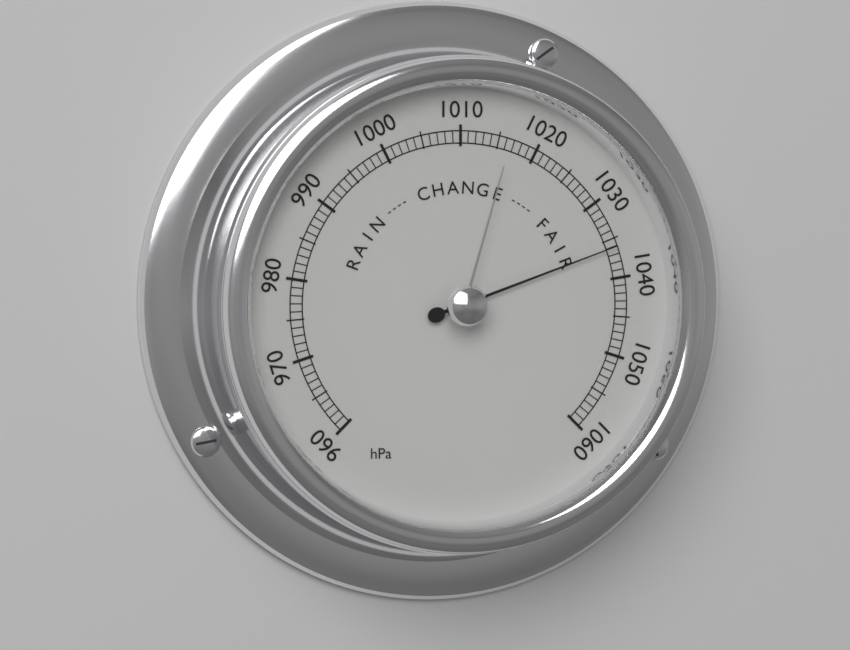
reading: 1036 hPa
